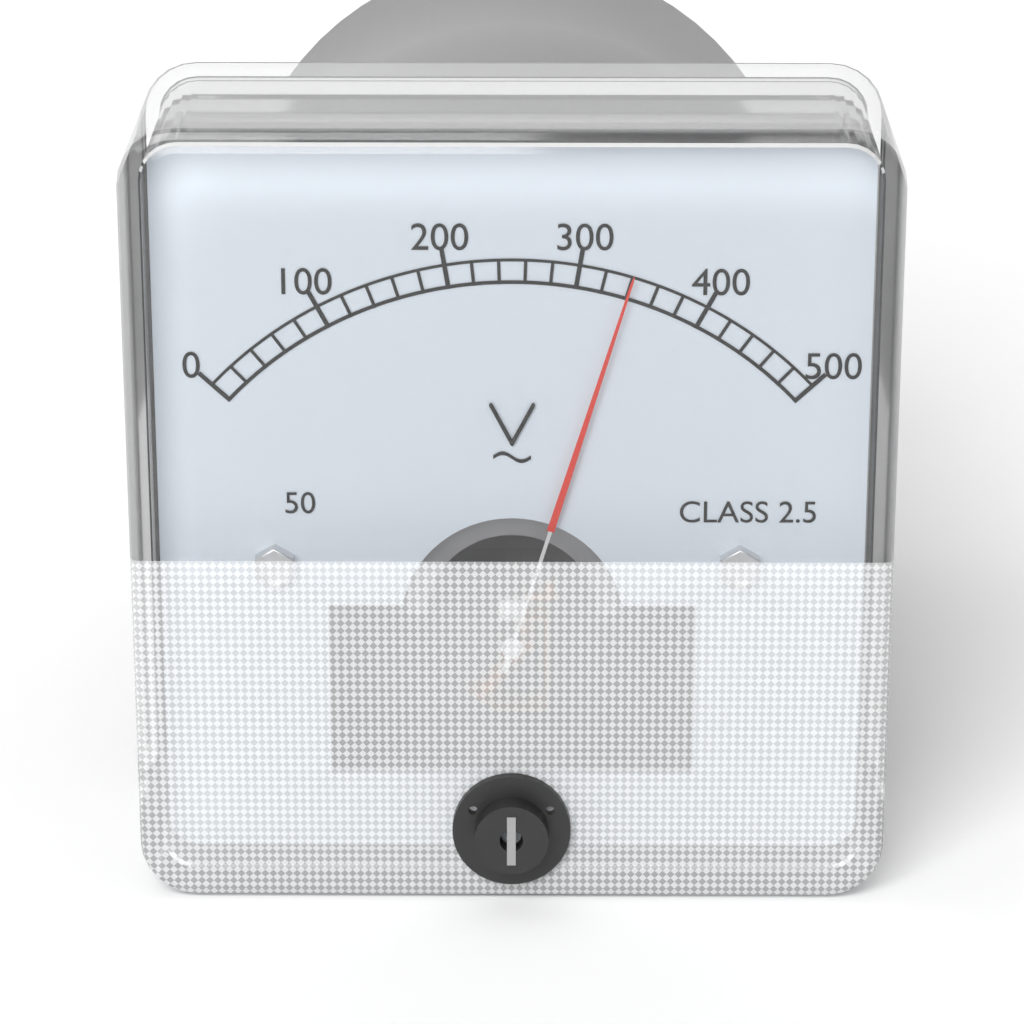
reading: 340 V
